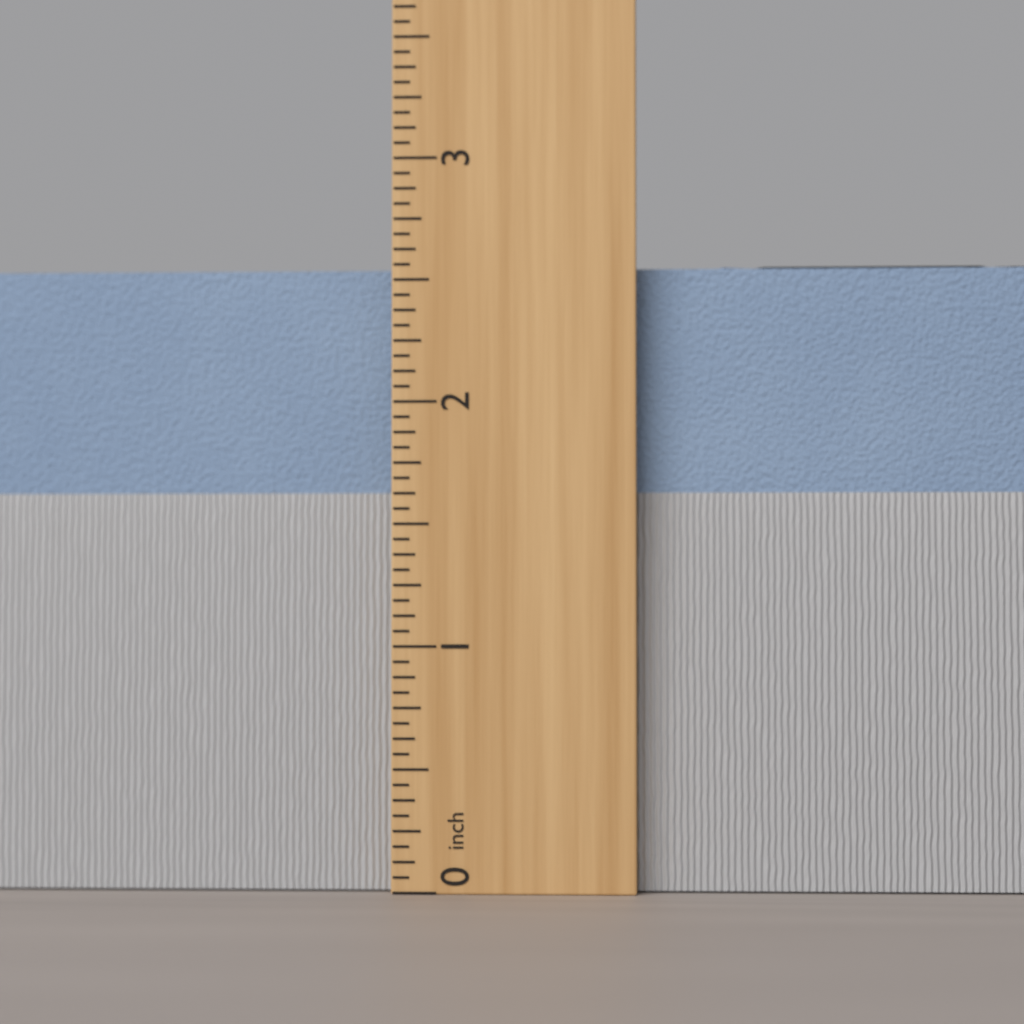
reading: 2.5625 inch
